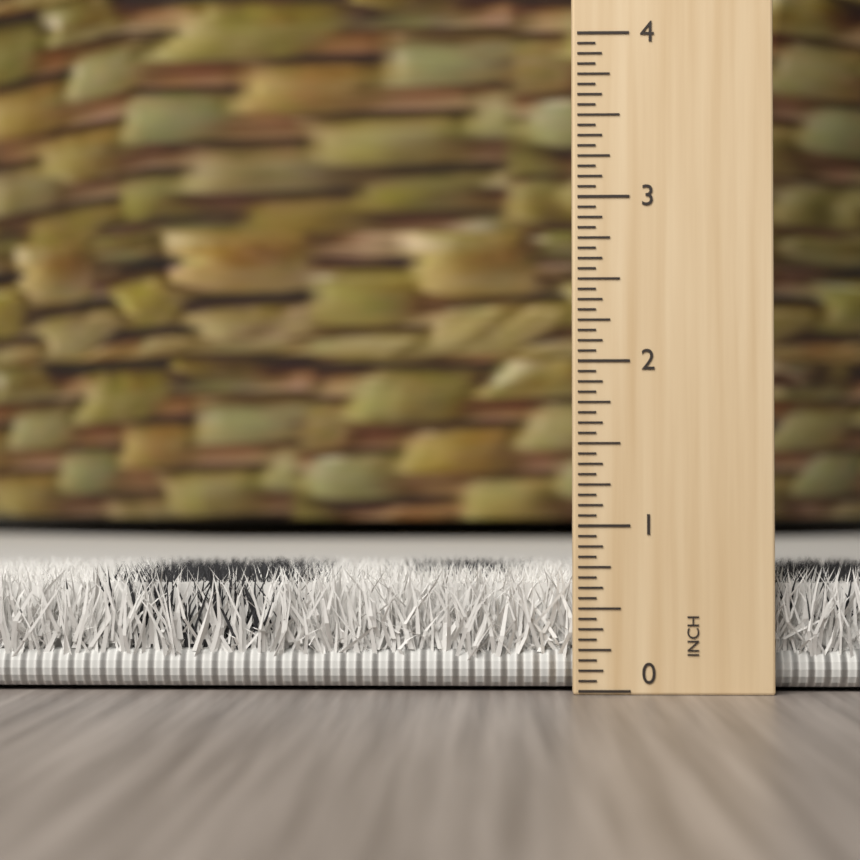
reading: 0.7500 inch
